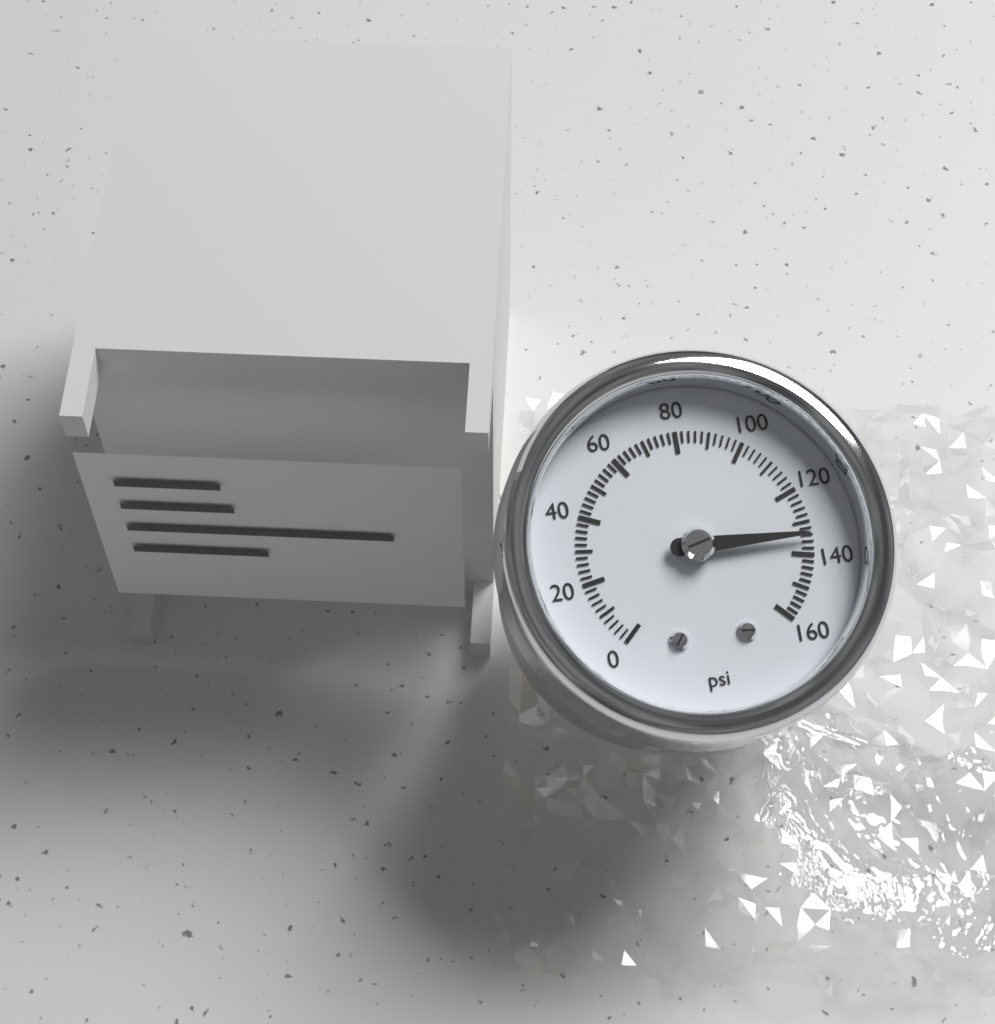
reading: 134 psi
